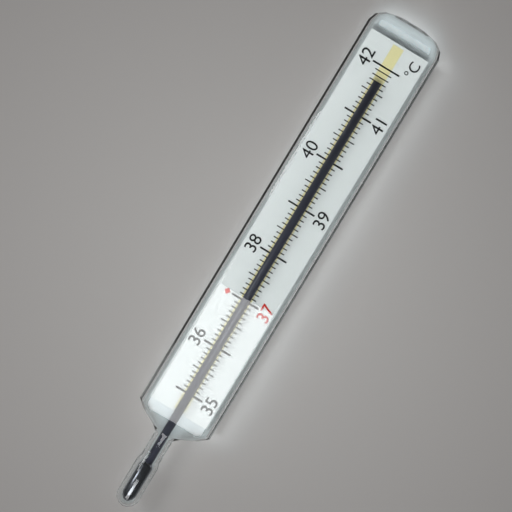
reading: 41.7 °C
